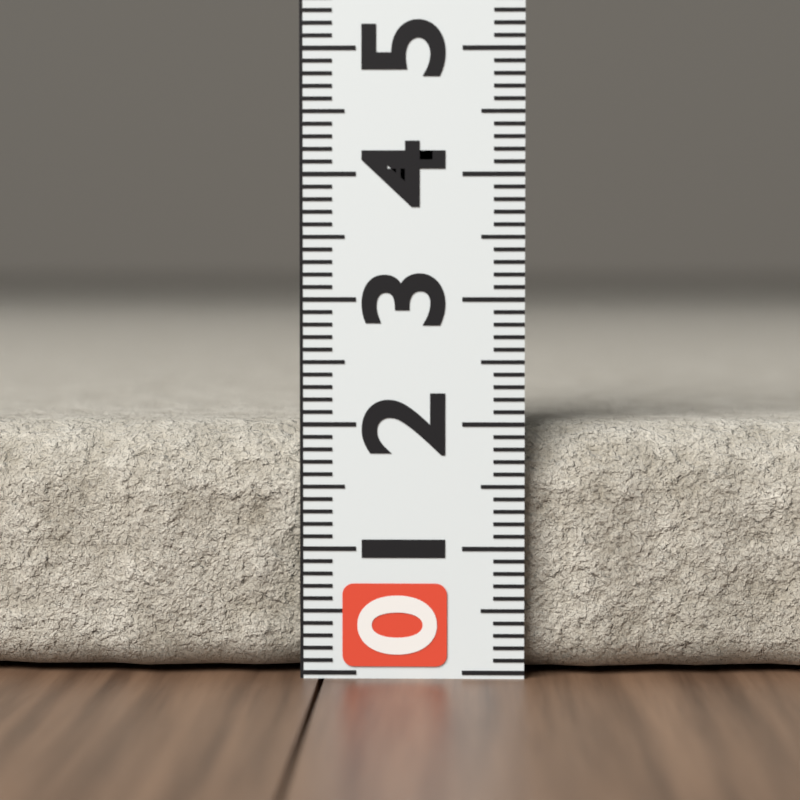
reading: 2.0 (no unit)
